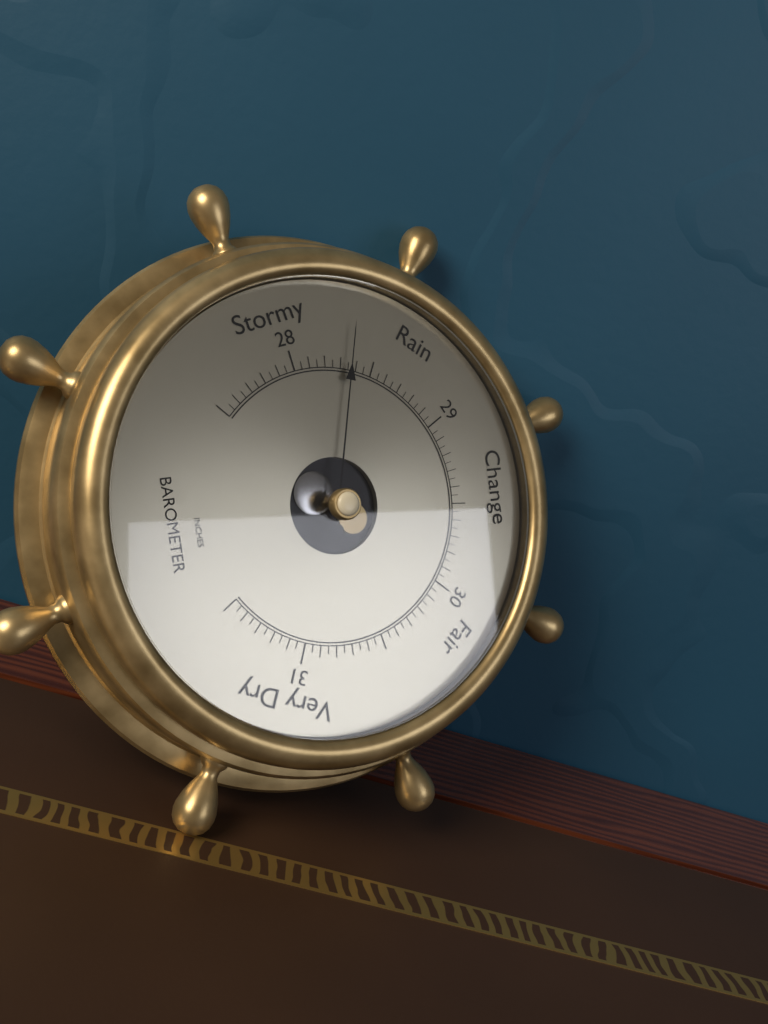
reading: 28.35 inHg
